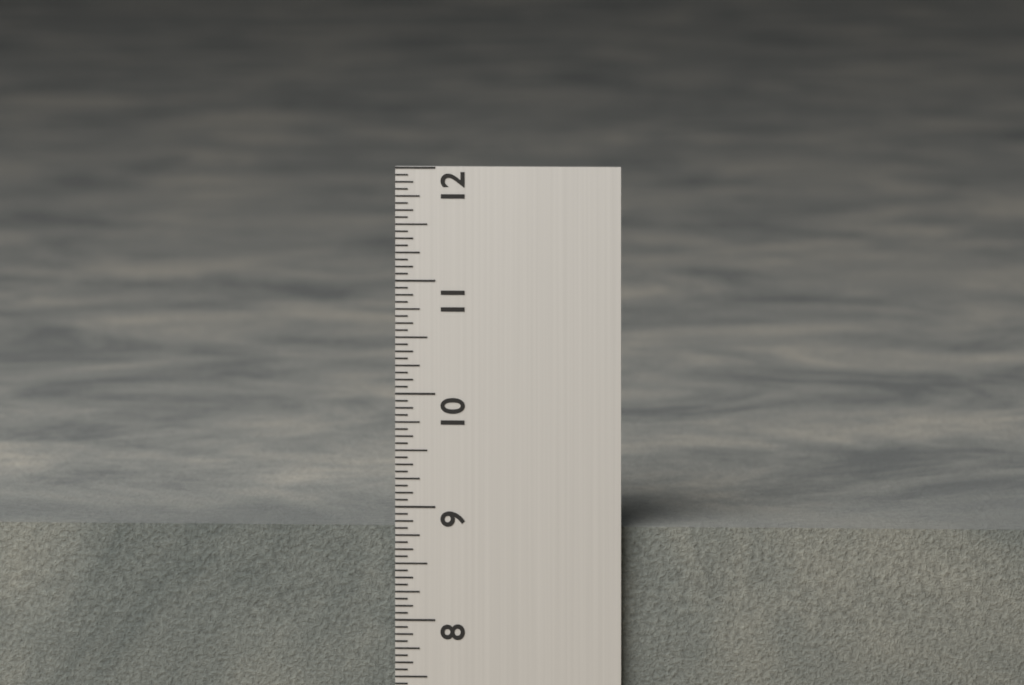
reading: 8.8125 in
